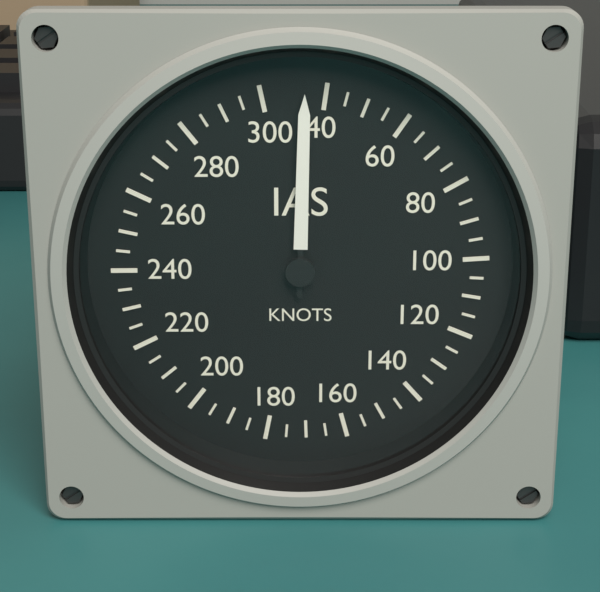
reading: 35 knots
